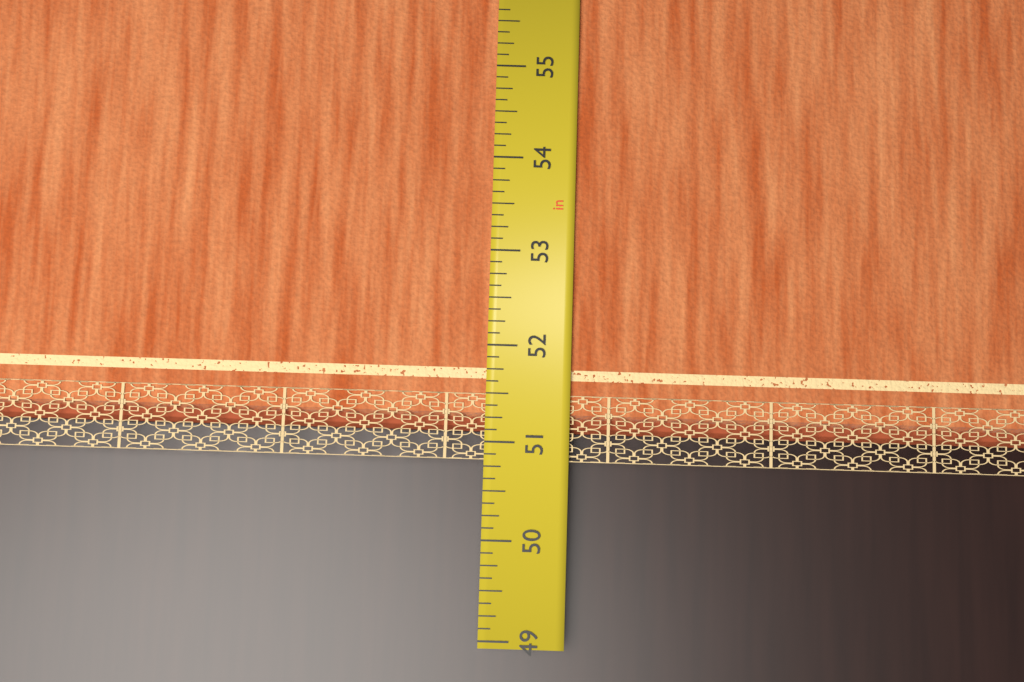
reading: 51.125 in
